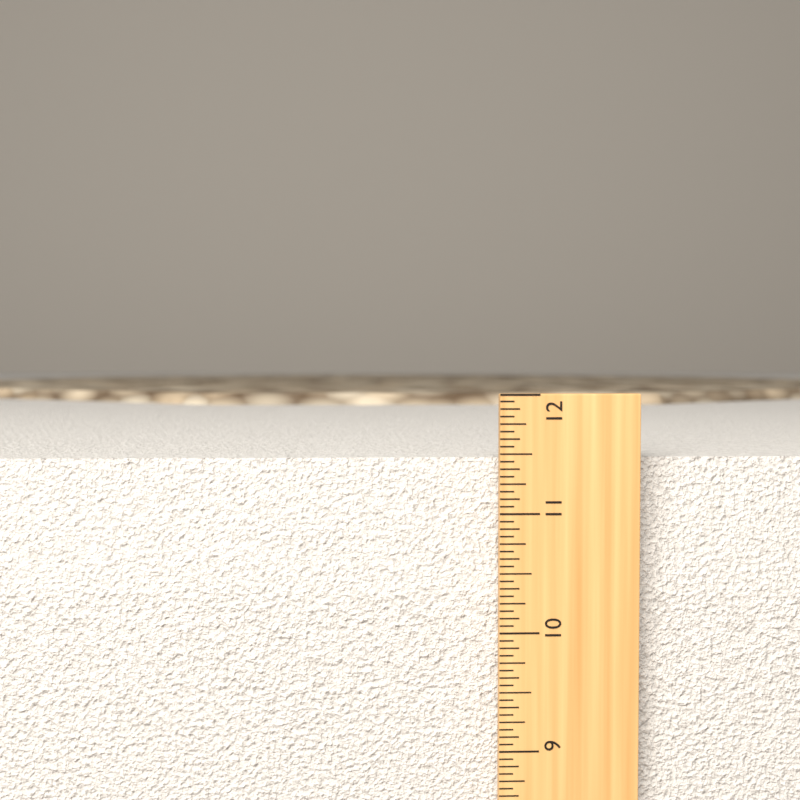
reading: 11.4375 in
